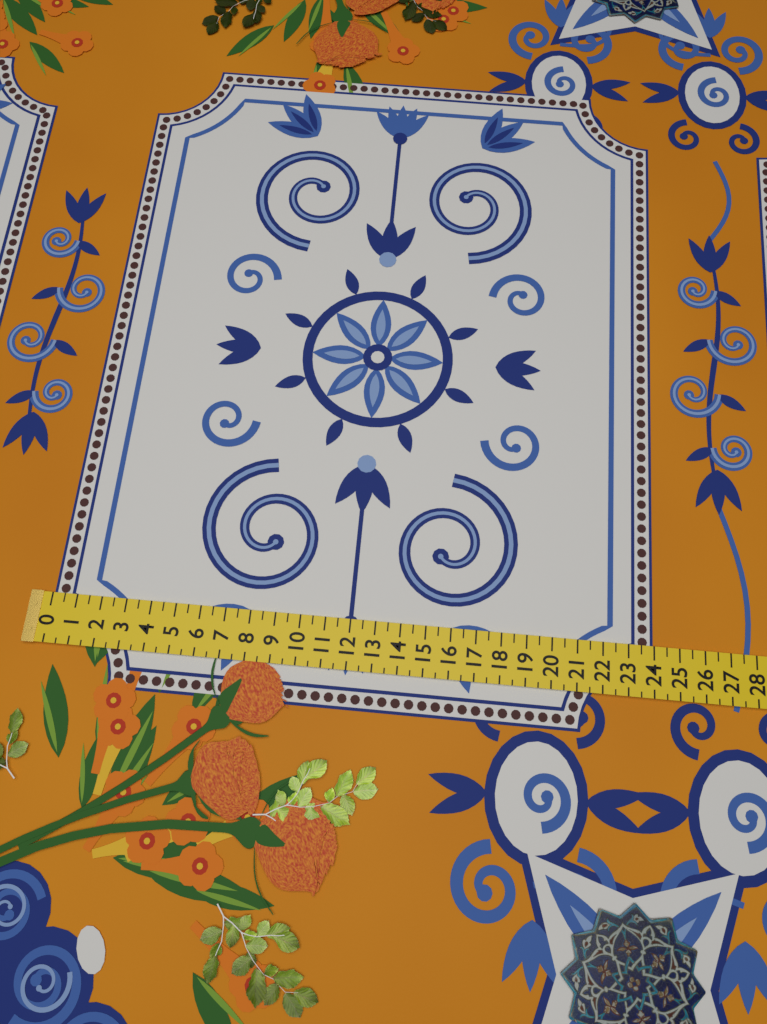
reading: 24.0 (no unit)
